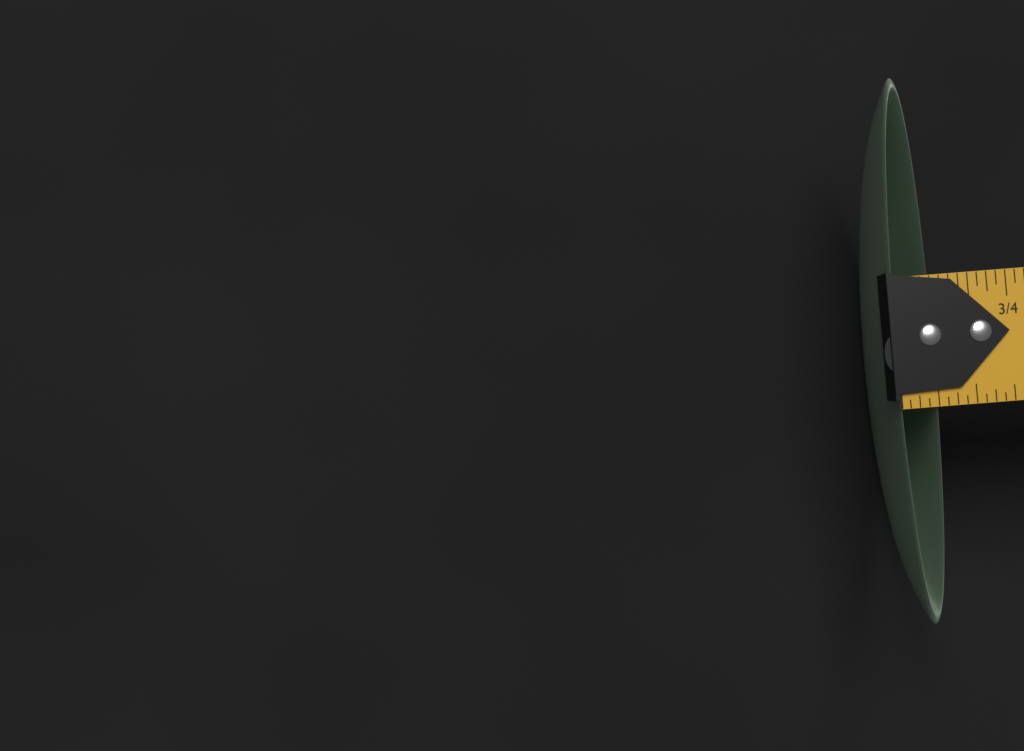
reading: 0.2500 in
